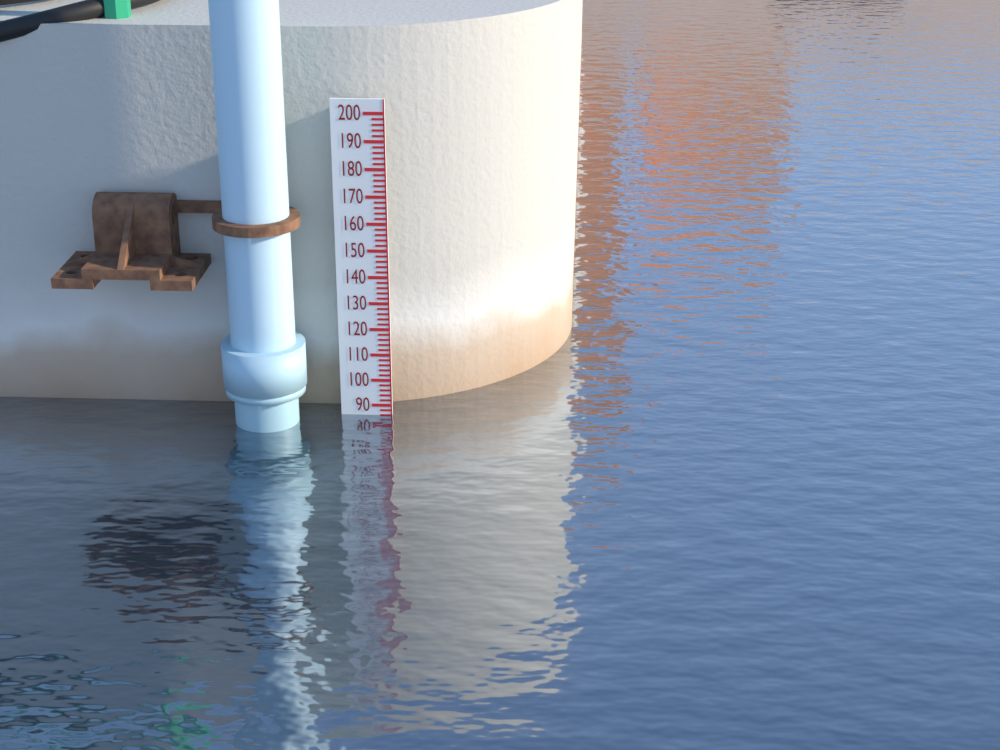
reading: 86 (no unit)
